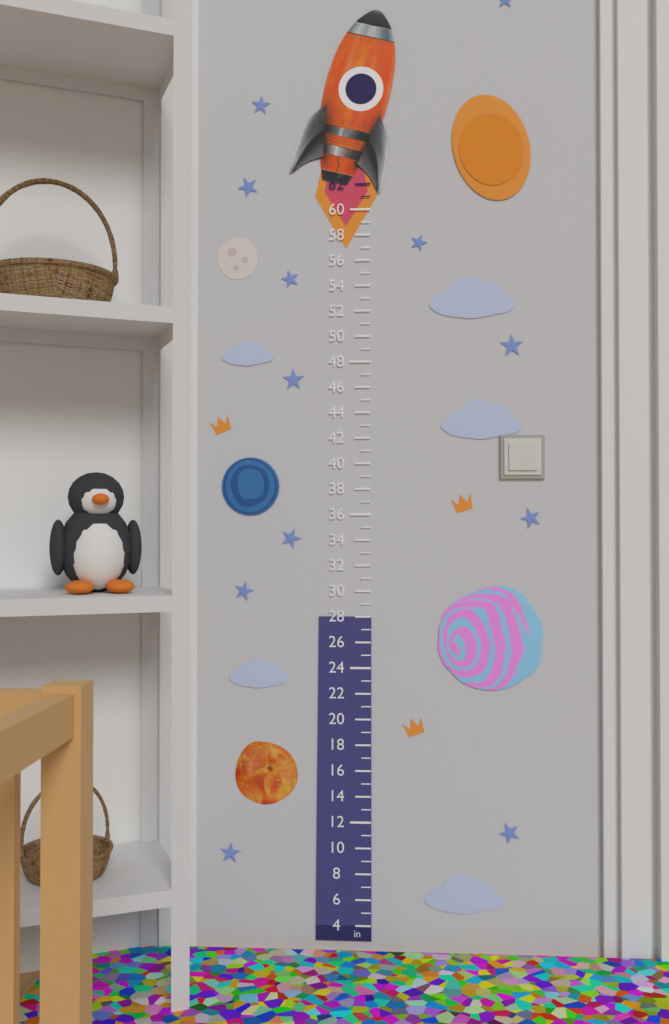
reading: 28 in
